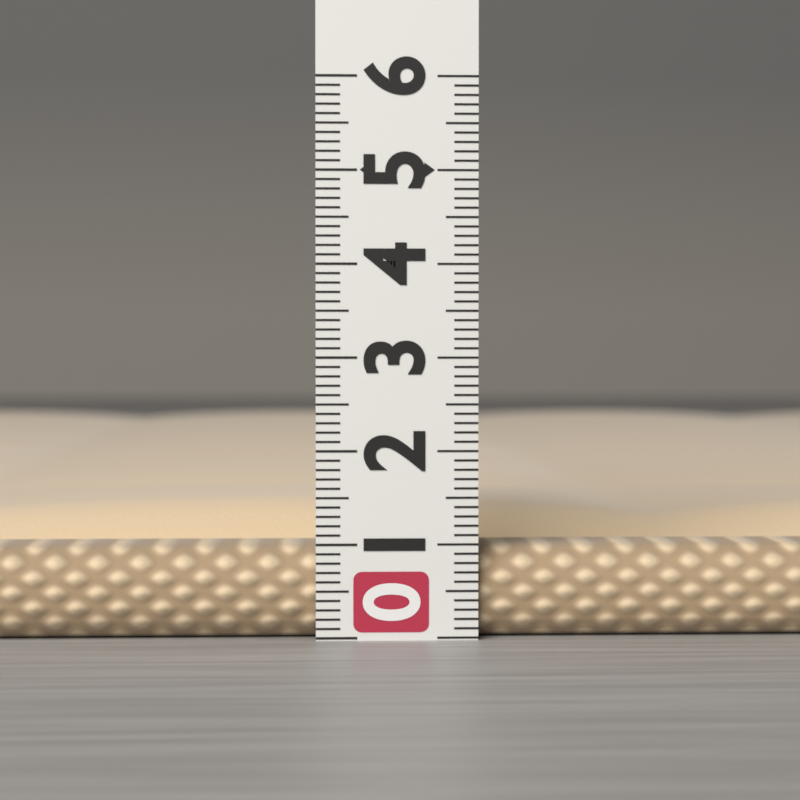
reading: 1.3 (no unit)
